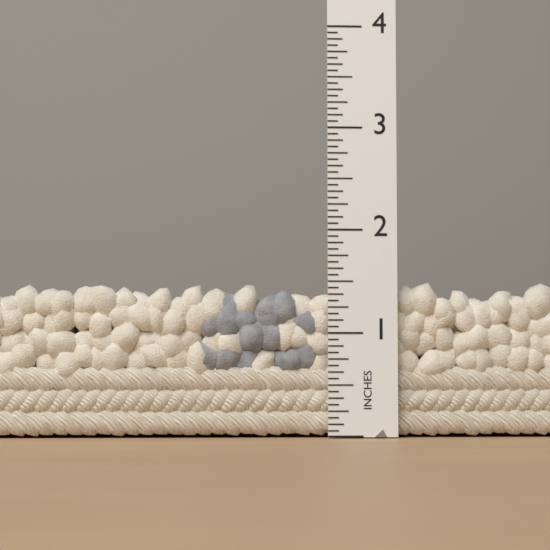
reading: 1.5000 in
